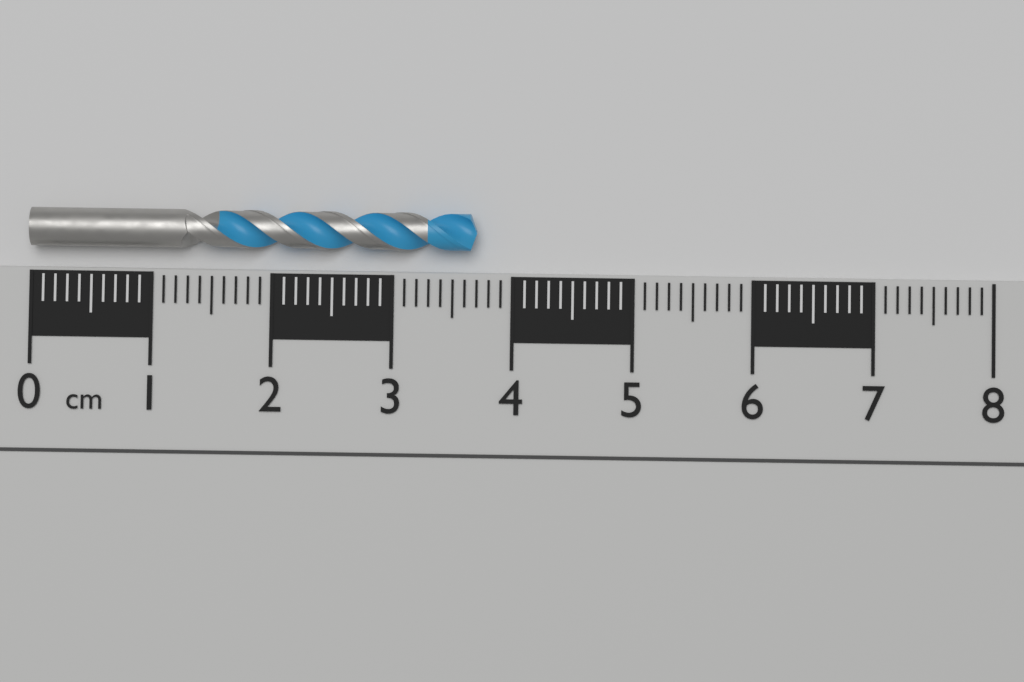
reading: 3.7 cm
